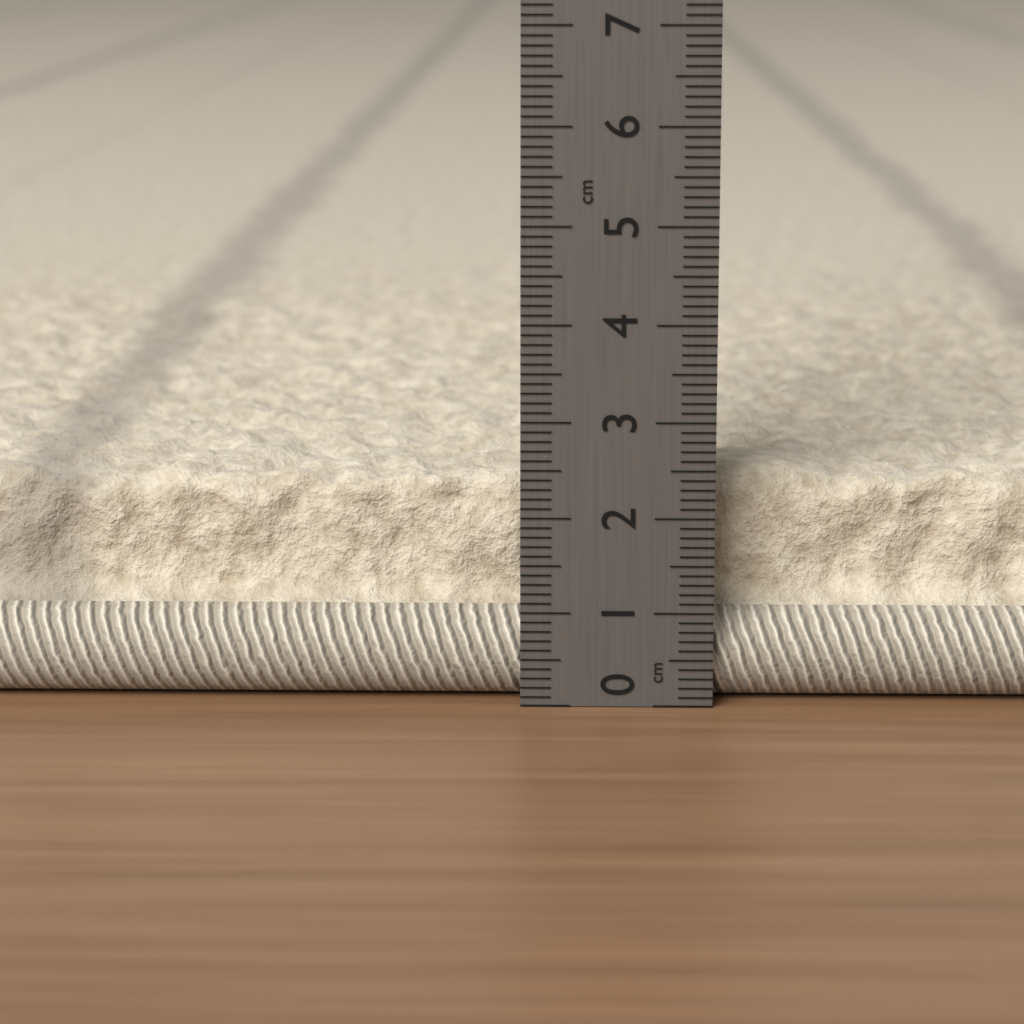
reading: 2.4 cm
